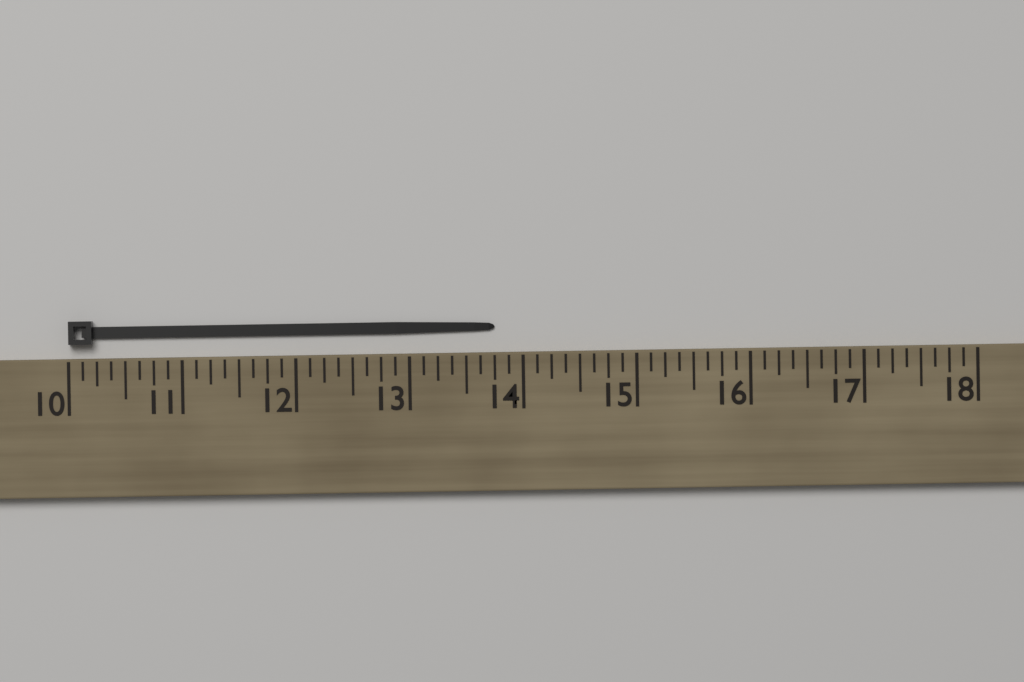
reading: 13.750 (no unit)
